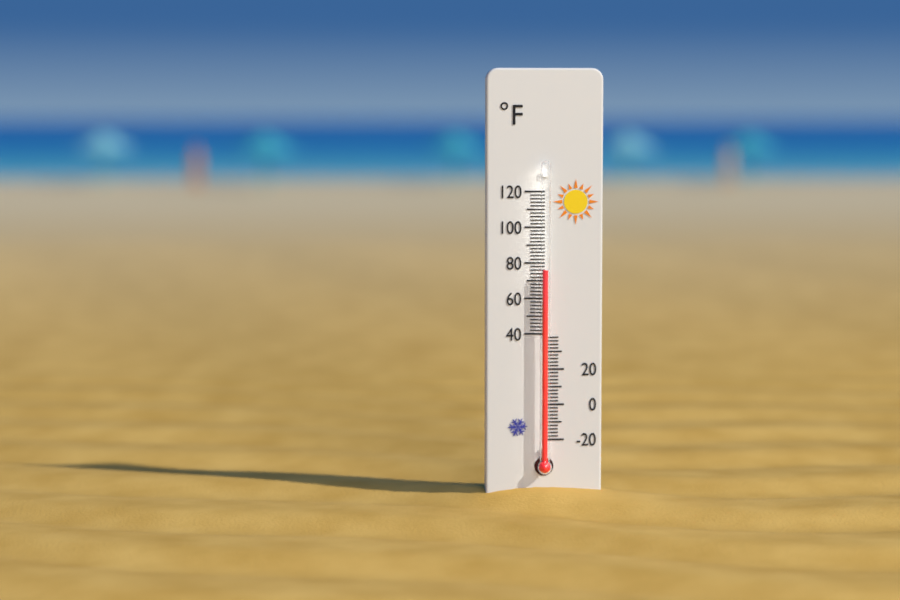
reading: 76 °F
